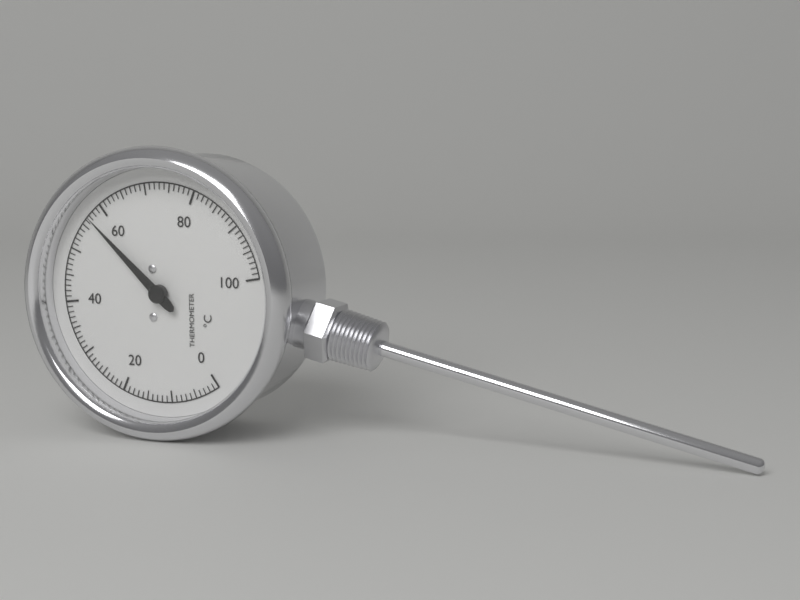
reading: 57 °C
